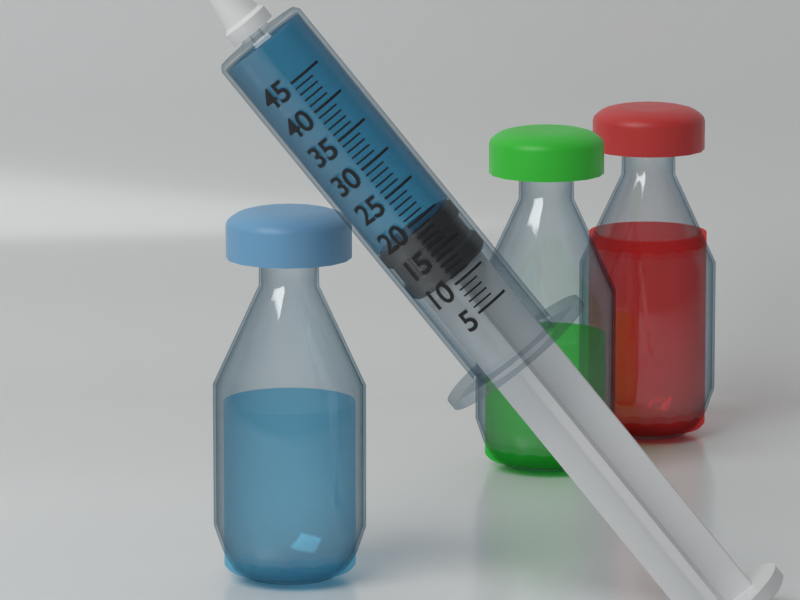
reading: 19 (no unit)
